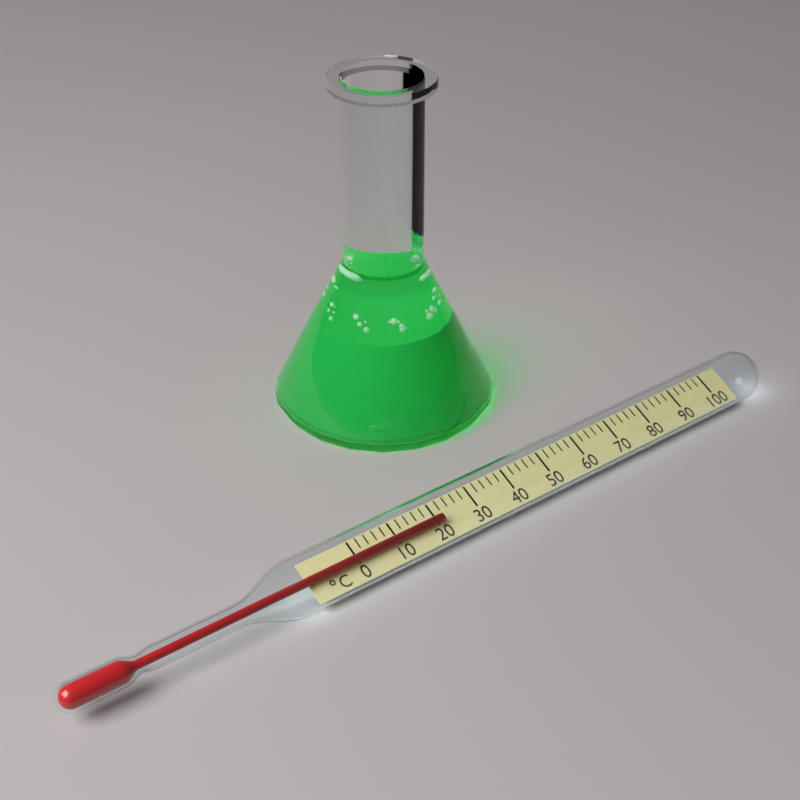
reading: 21 °C
